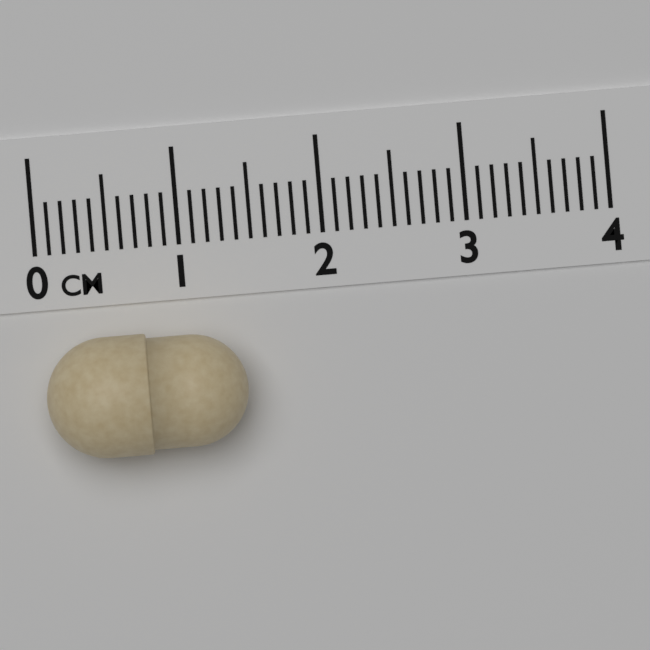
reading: 1.4 cm
